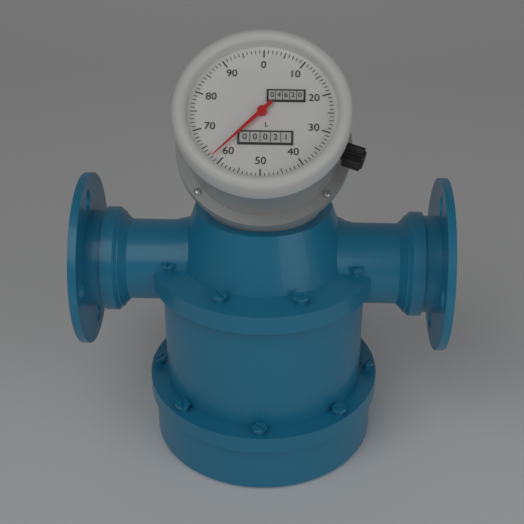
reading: 62 L
